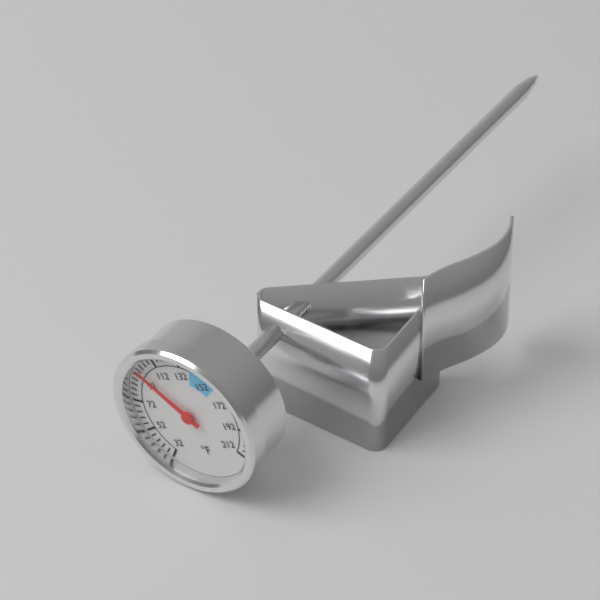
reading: 96 °F
